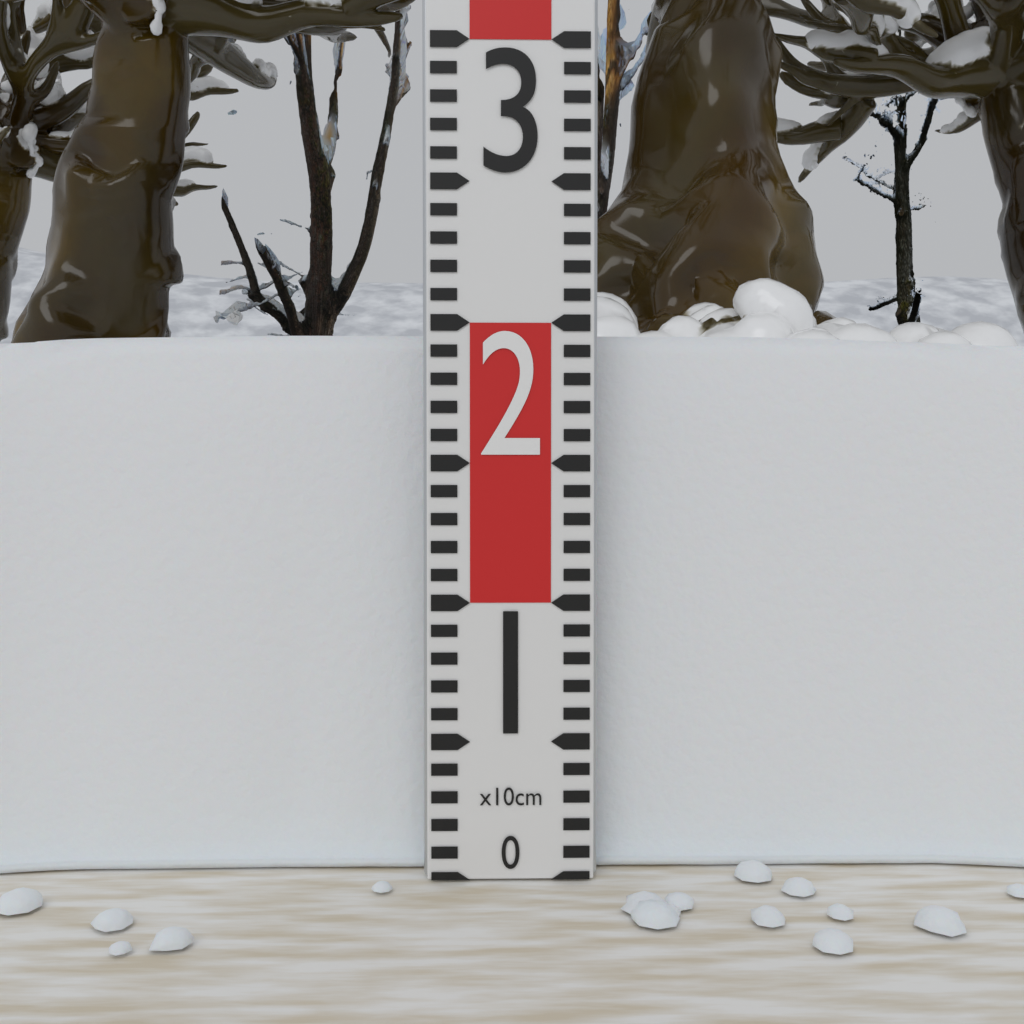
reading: 20 cm
